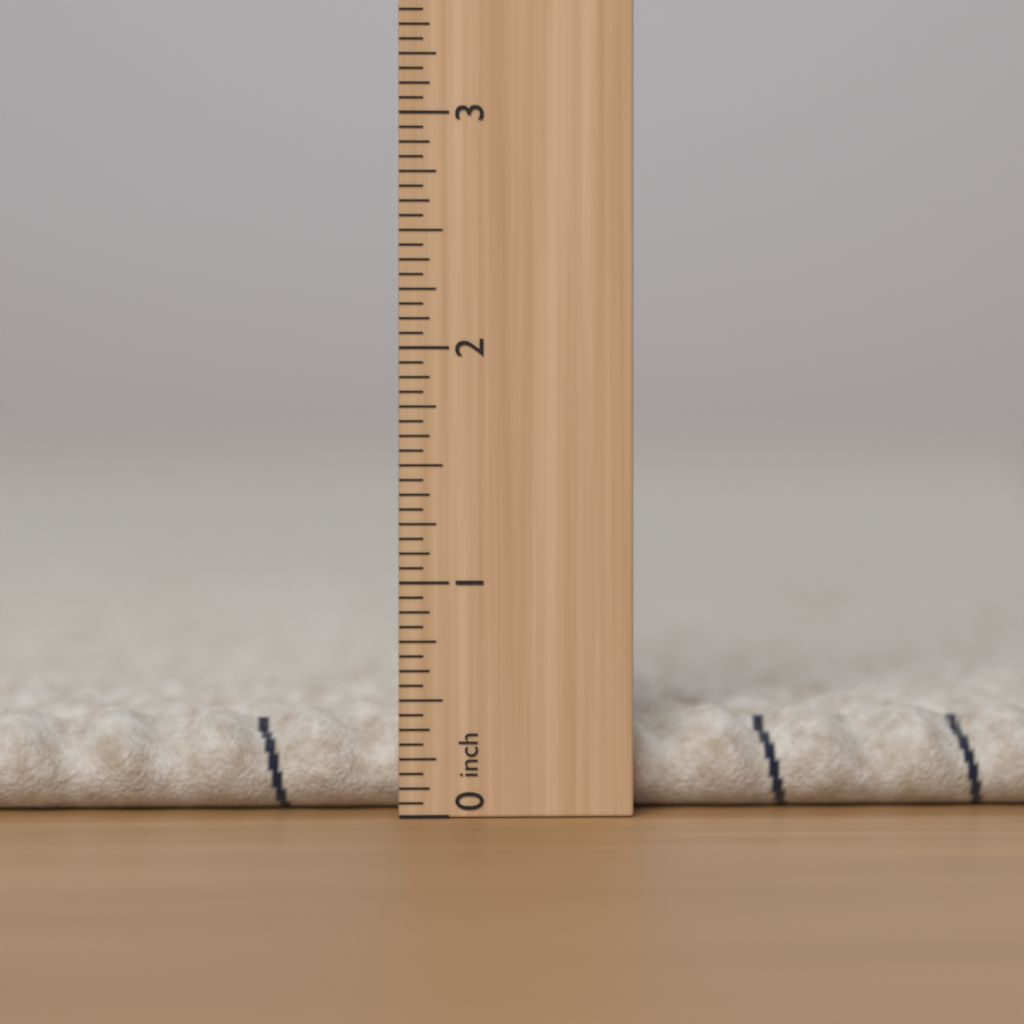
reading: 0.4375 in
